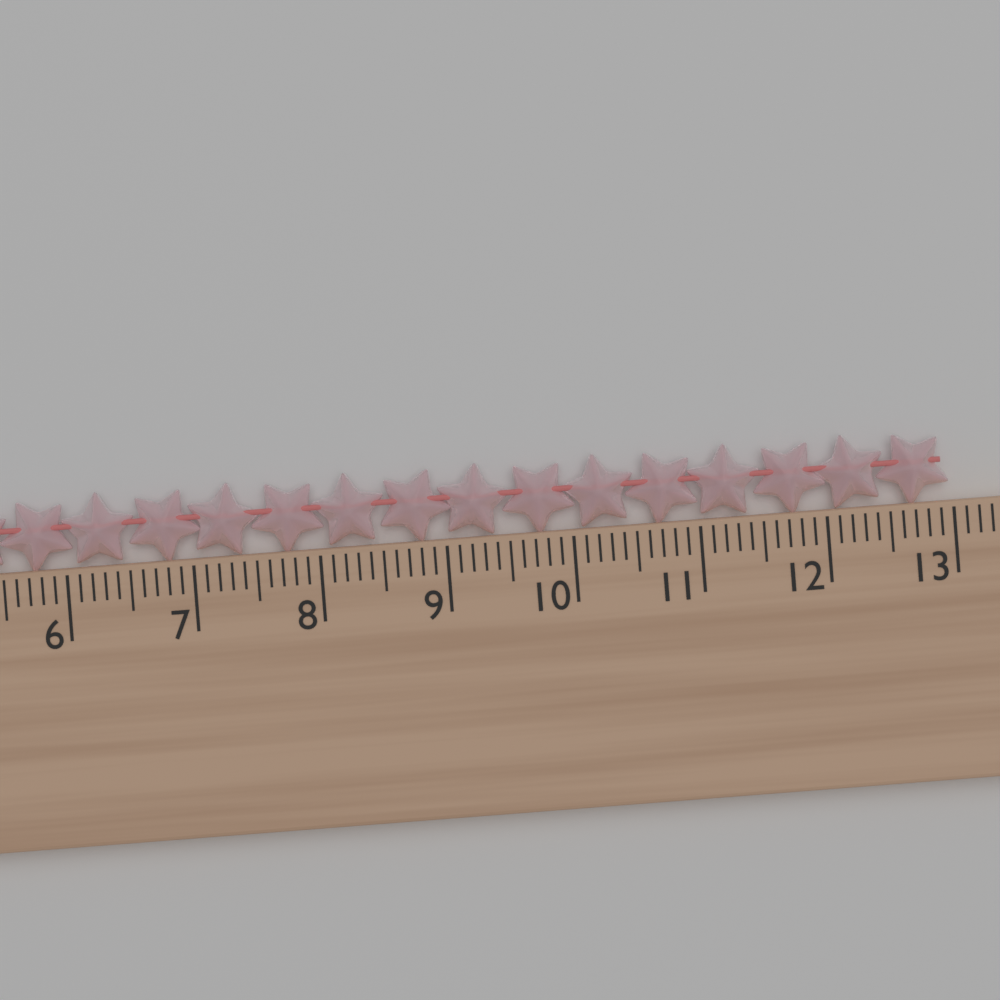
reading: 13.0 cm
